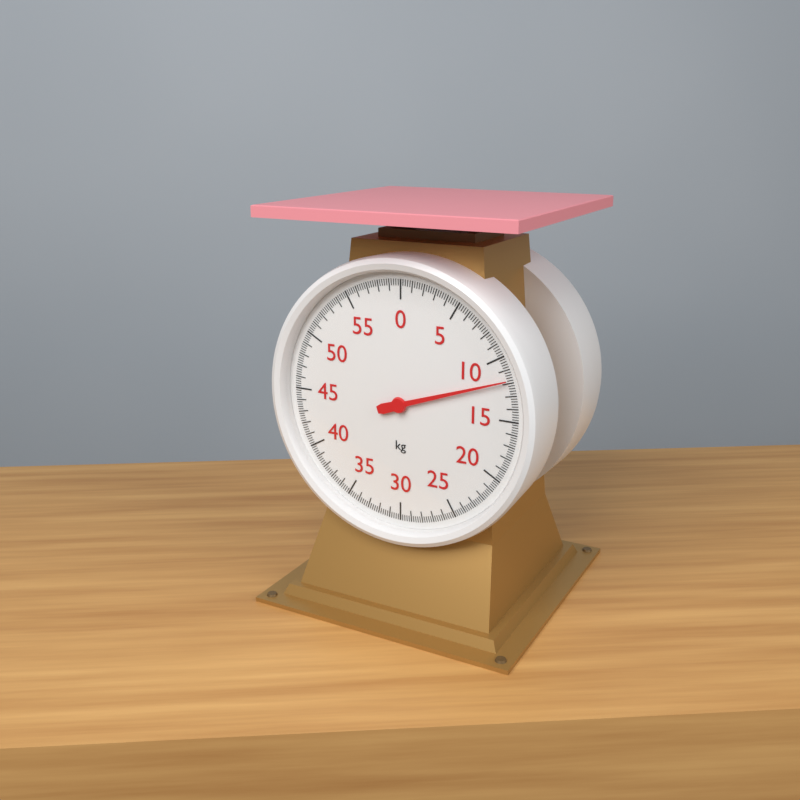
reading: 11.8 kg
